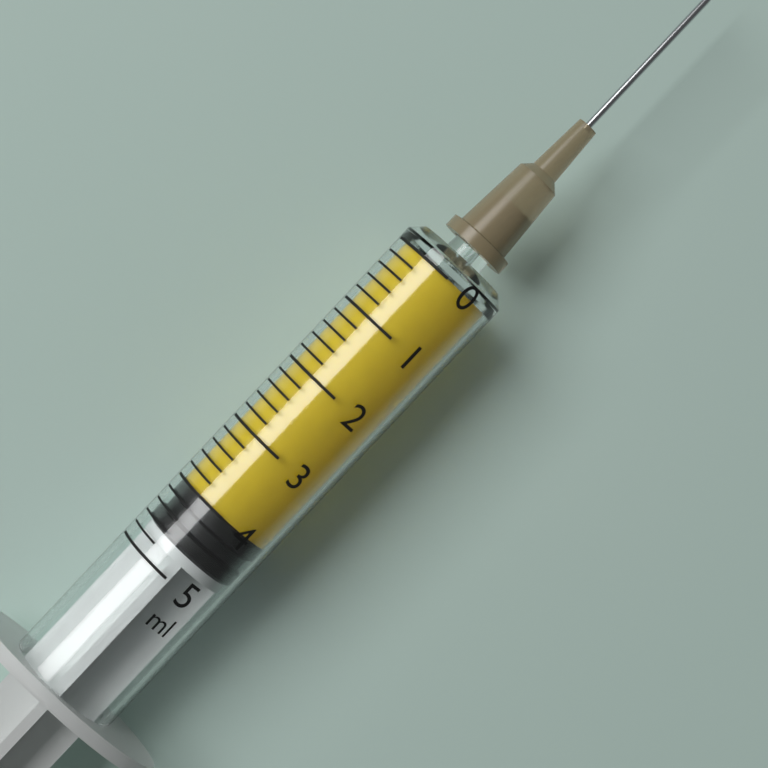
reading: 4.0 ml
